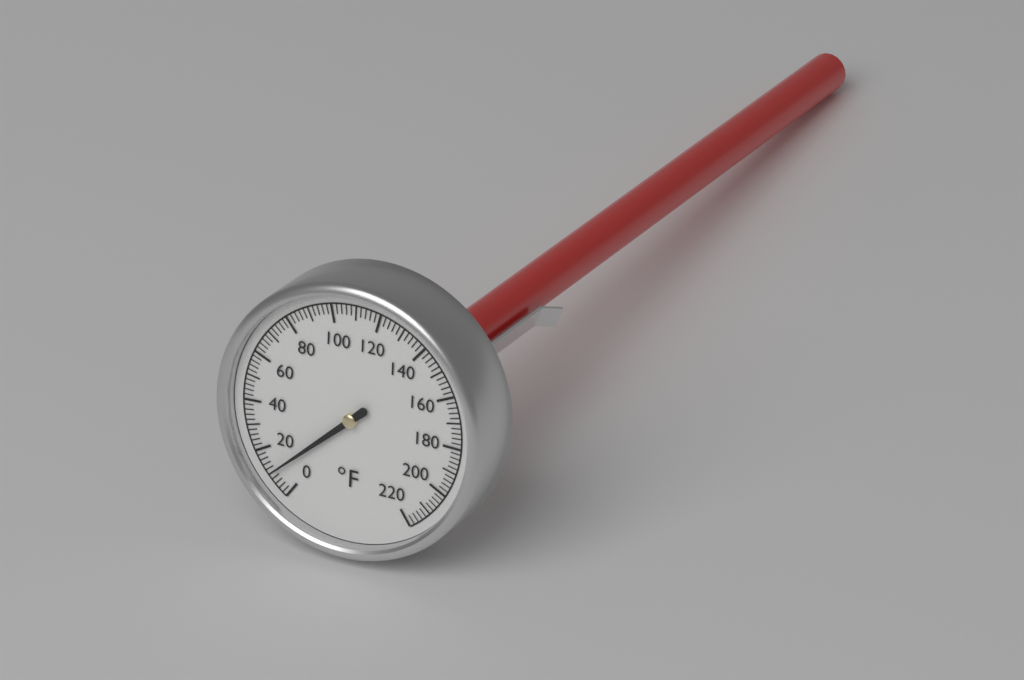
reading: 10 °F
